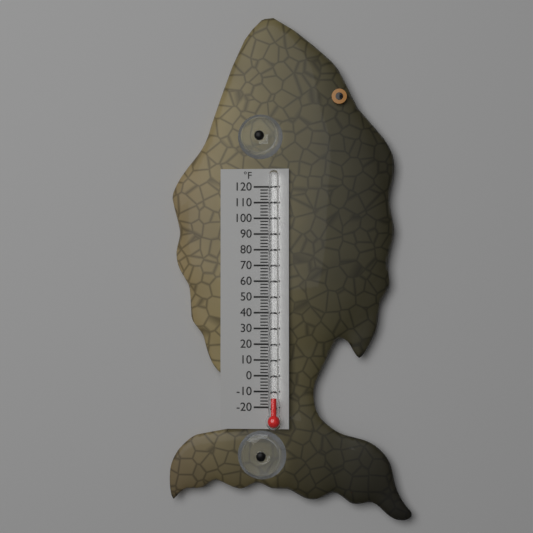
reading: -14 °F
